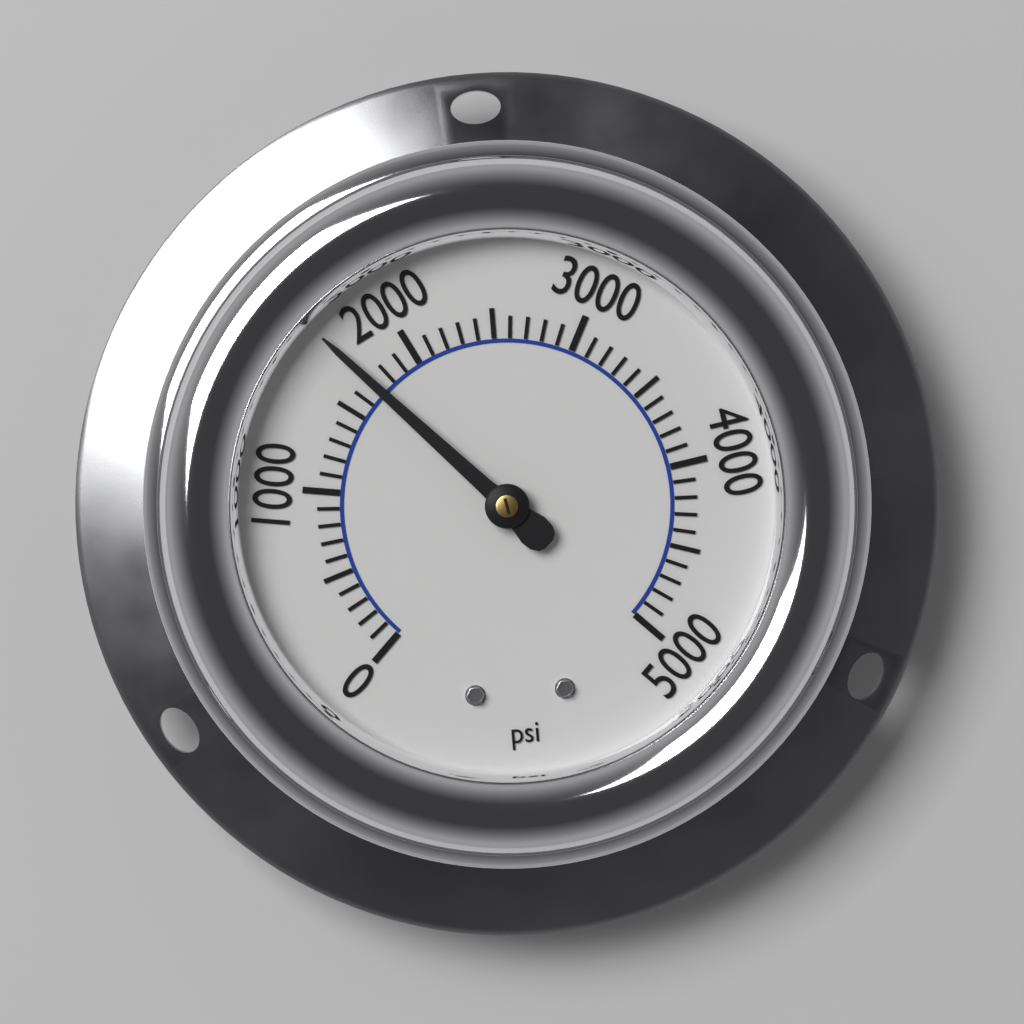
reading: 1700 psi
